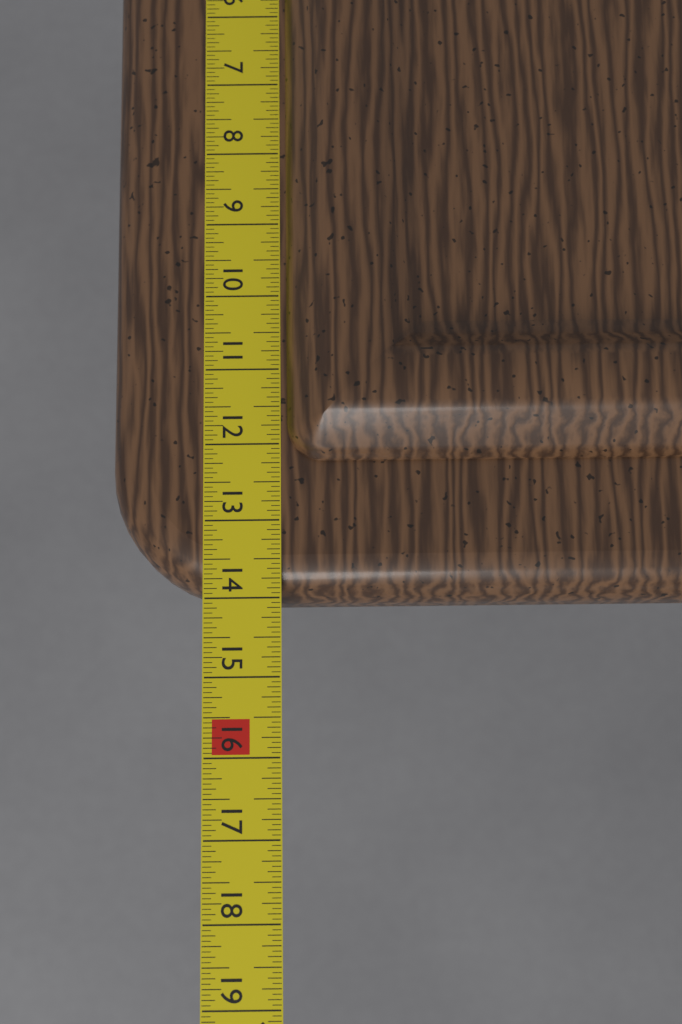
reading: 14.0000 in
